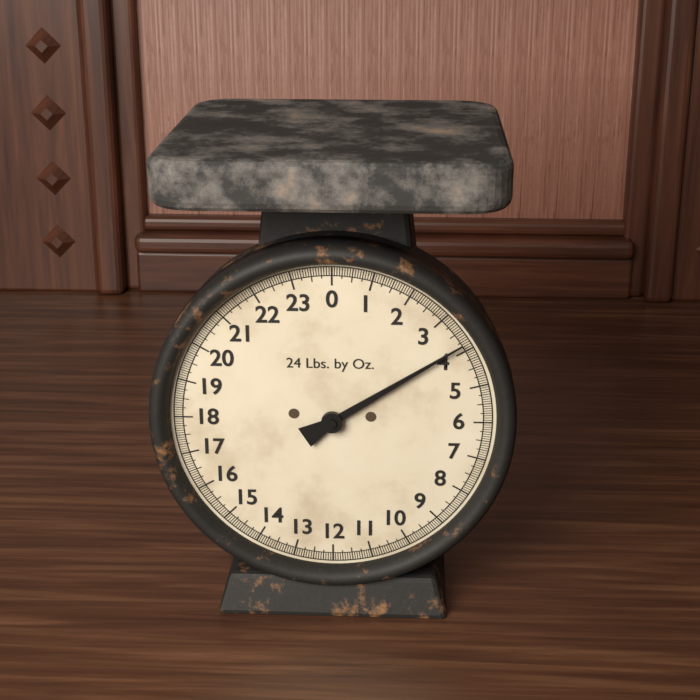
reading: 3.8125 lb
